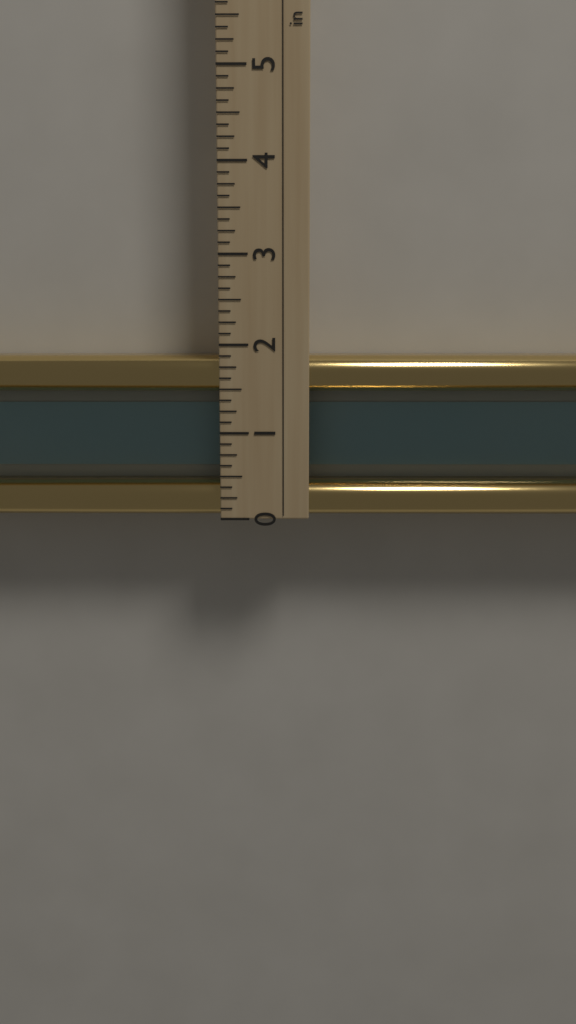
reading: 1.875 in
